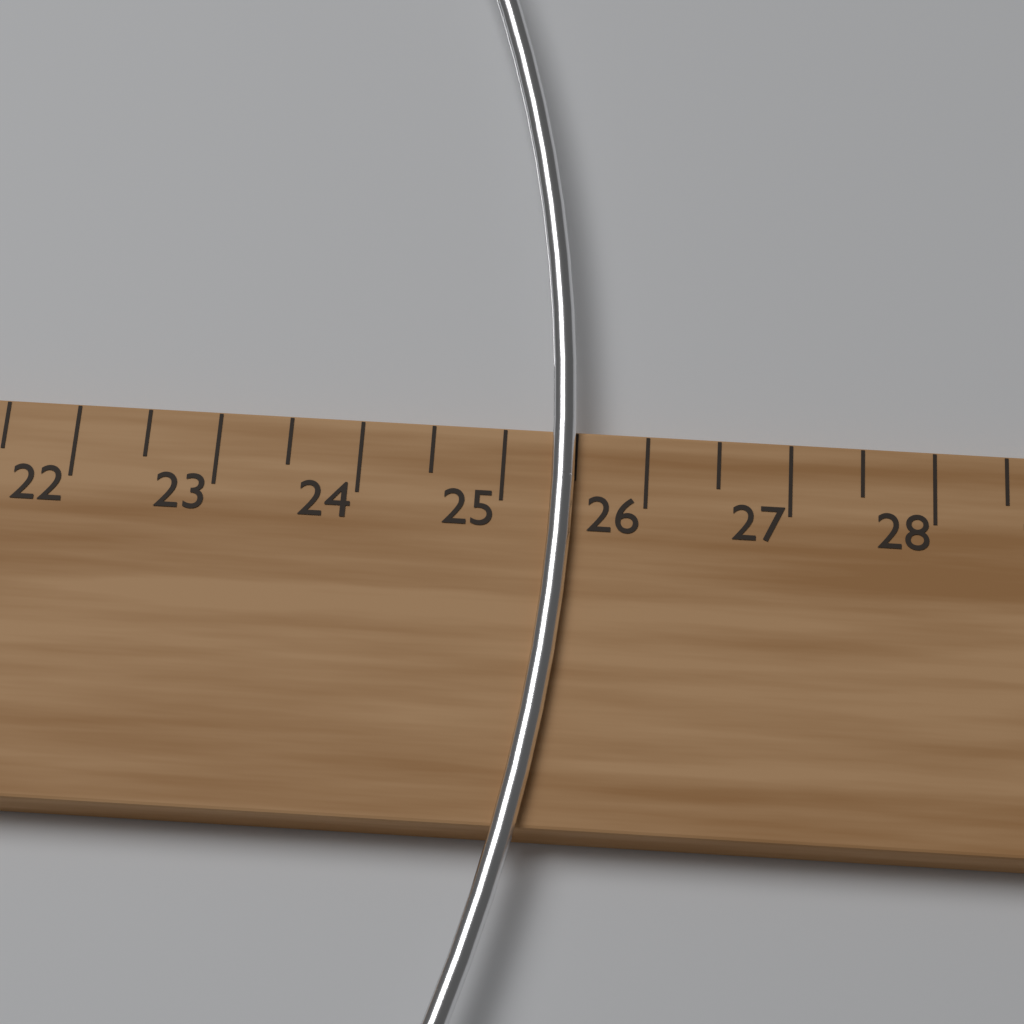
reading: 25.5 cm
